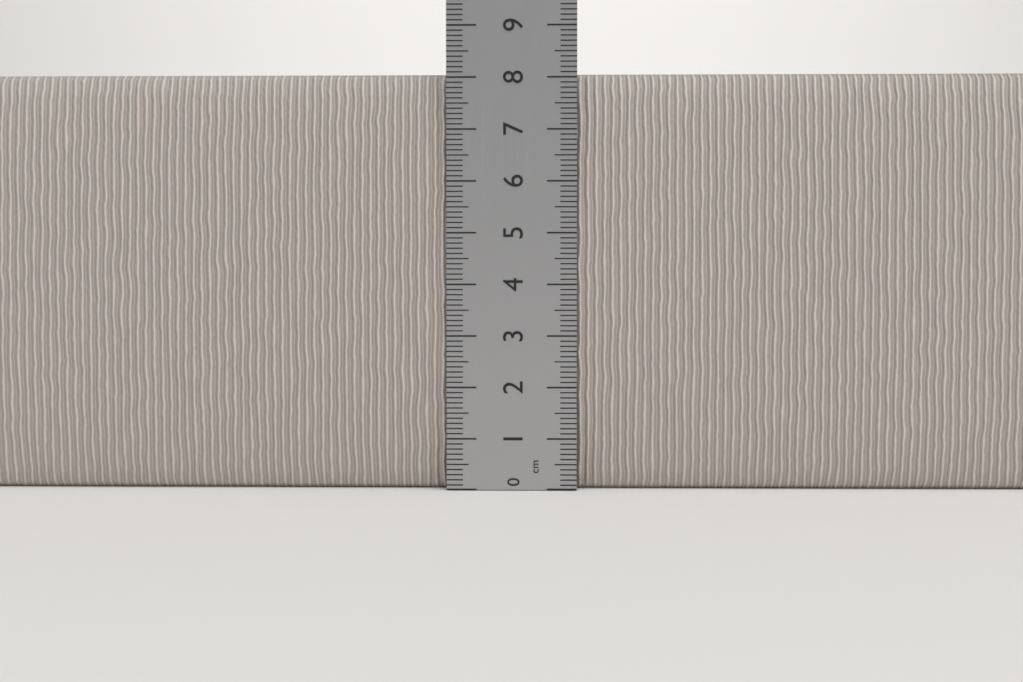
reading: 8.1 cm
